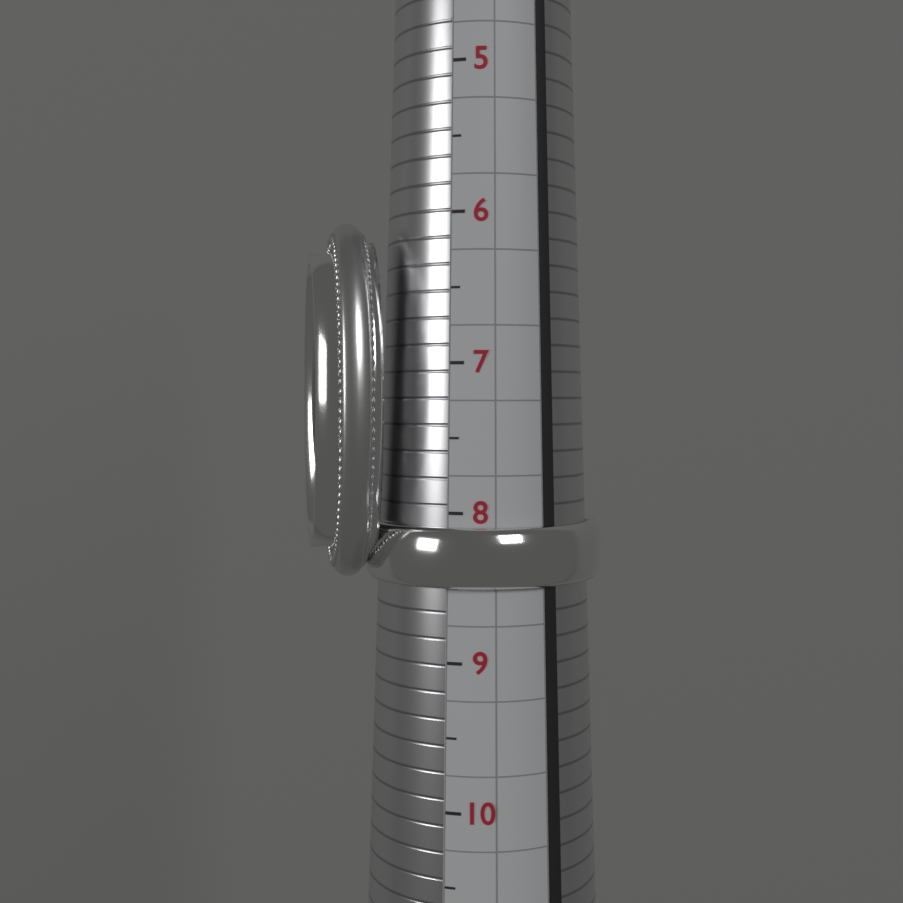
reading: 8.5 (no unit)
